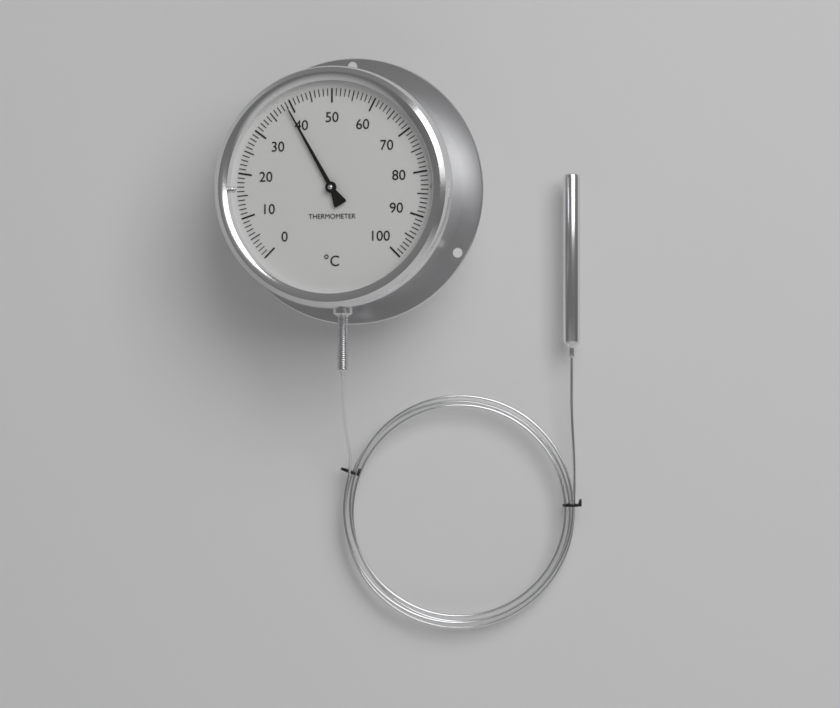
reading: 39 °C
